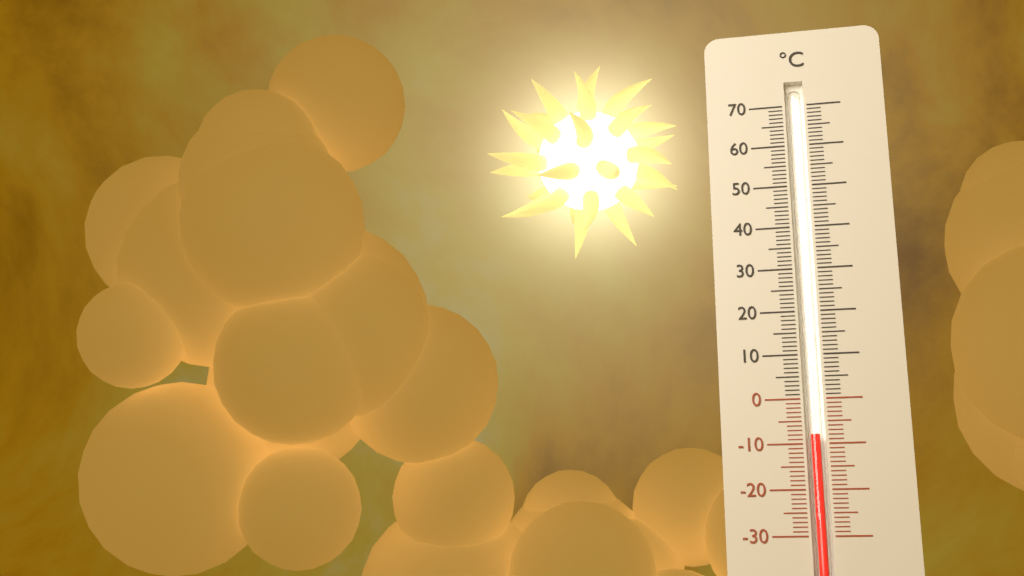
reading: -8 °C
